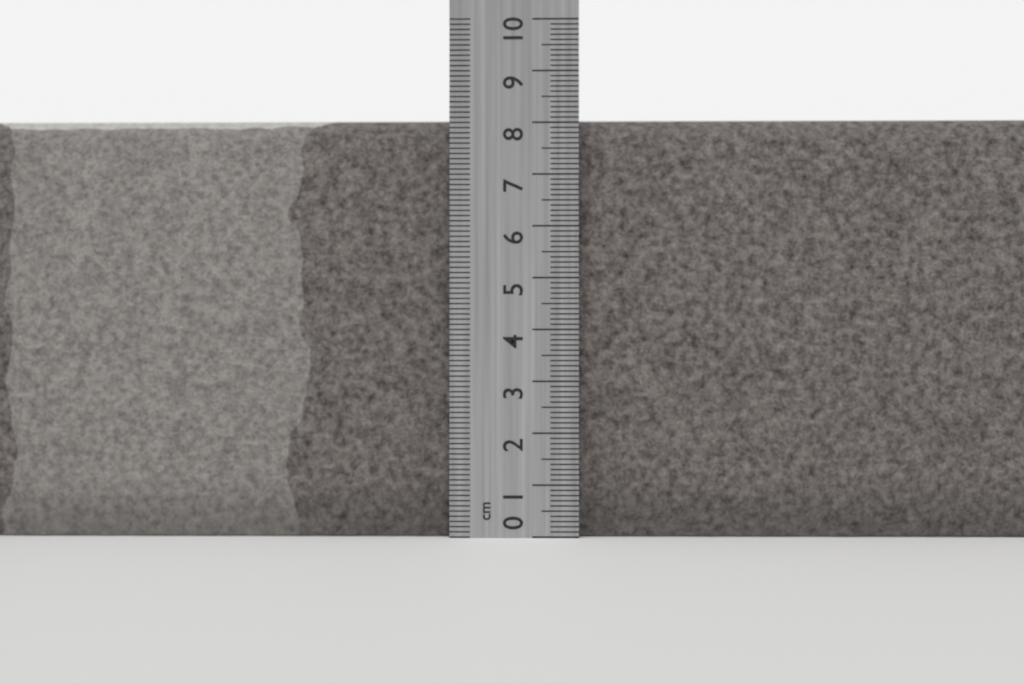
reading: 8.1 cm
